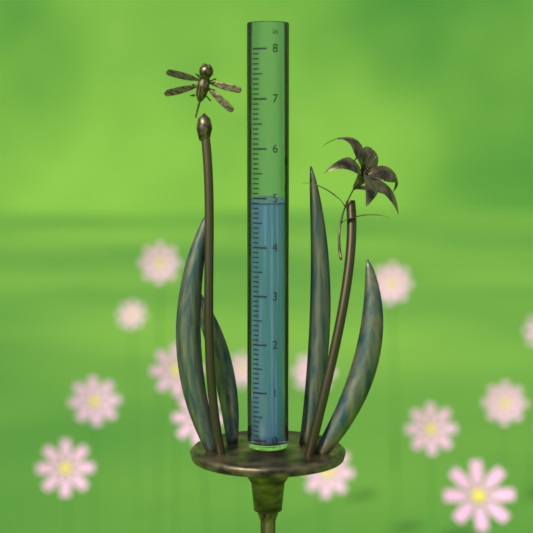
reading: 4.9 in
